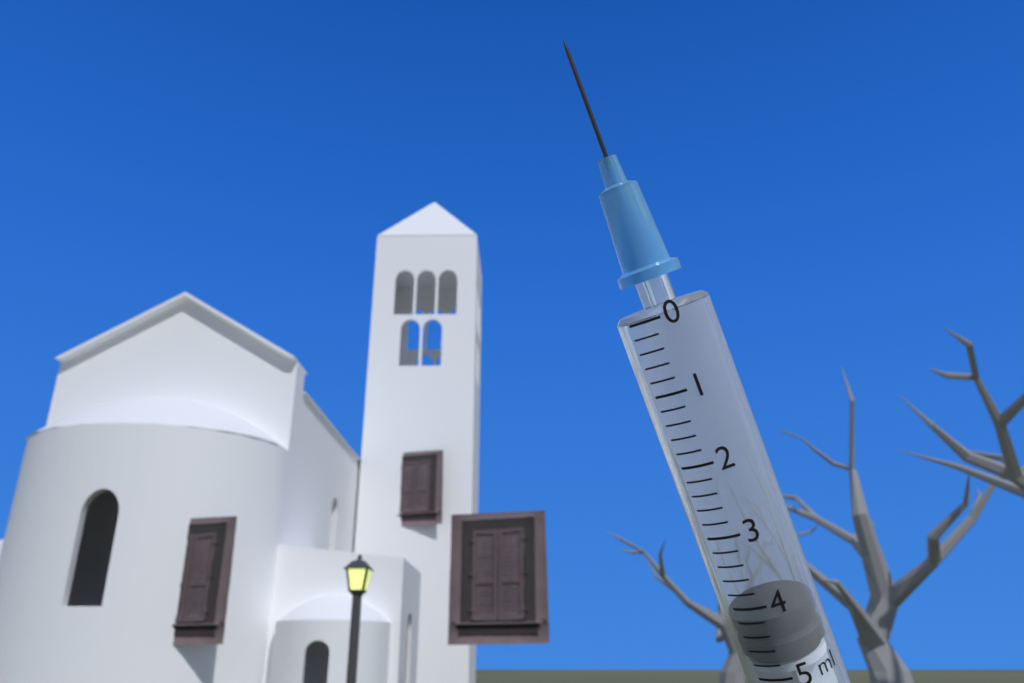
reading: 4.2 ml
